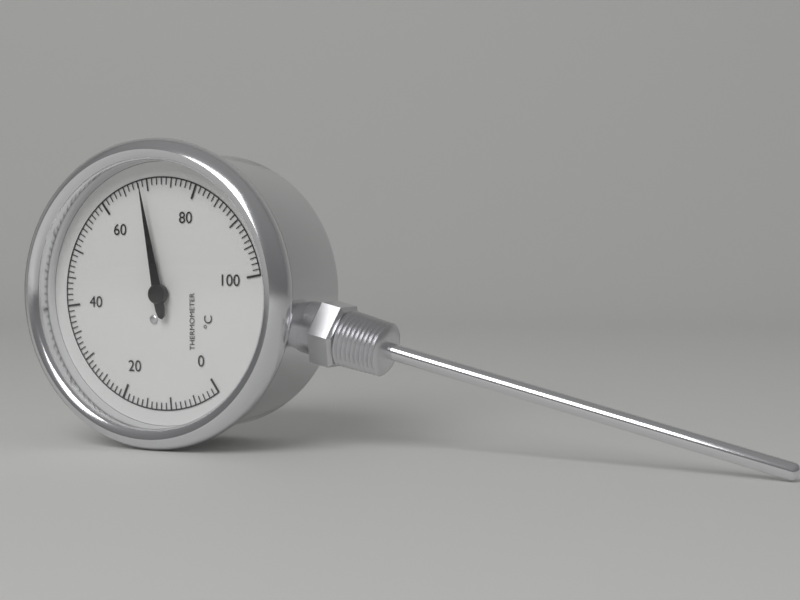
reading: 69 °C
